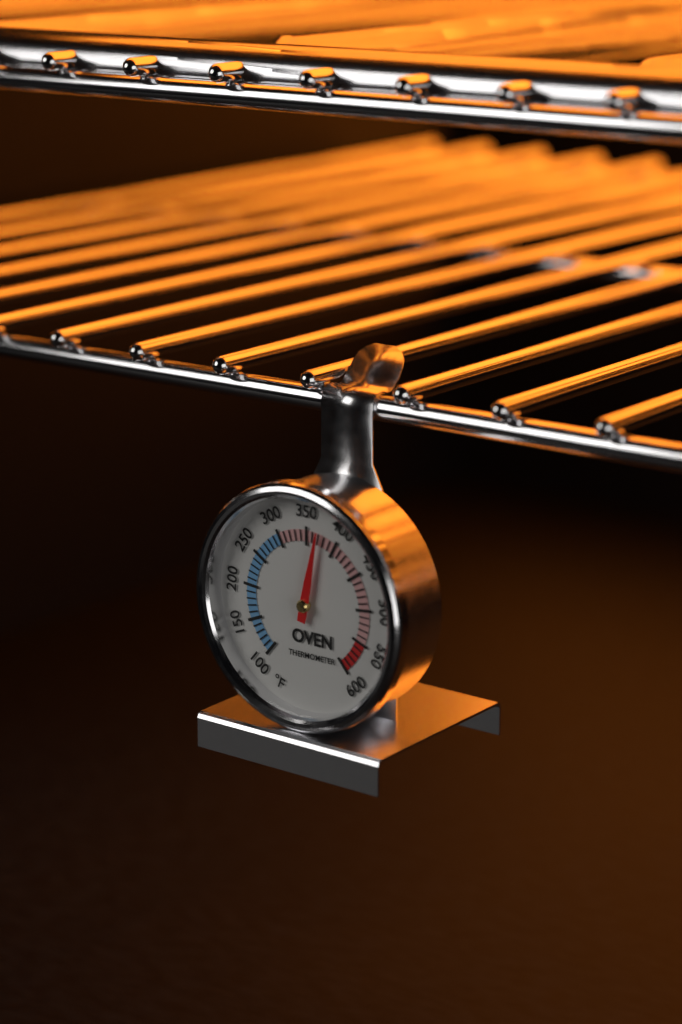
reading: 370 °F
